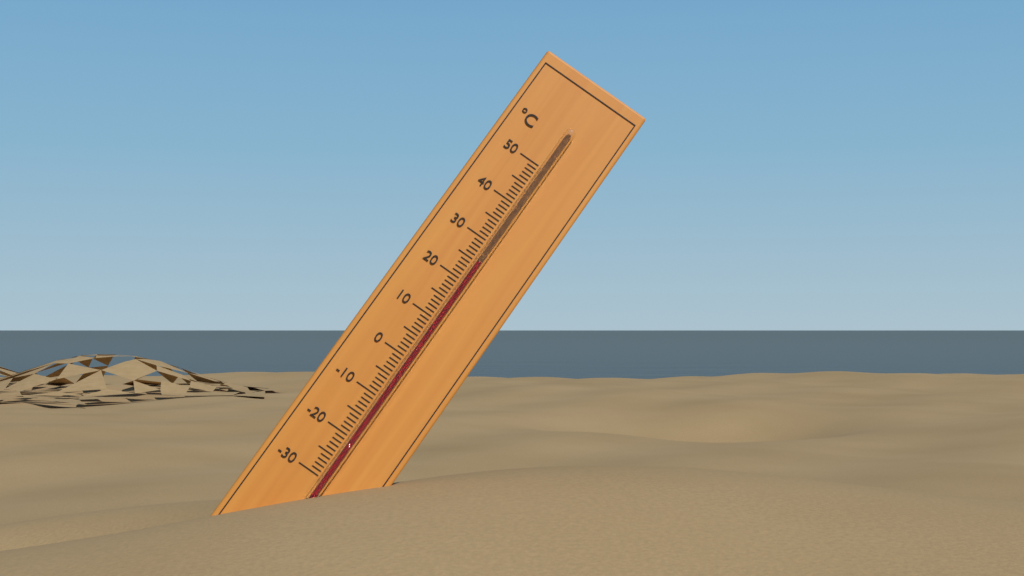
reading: 25 °C
